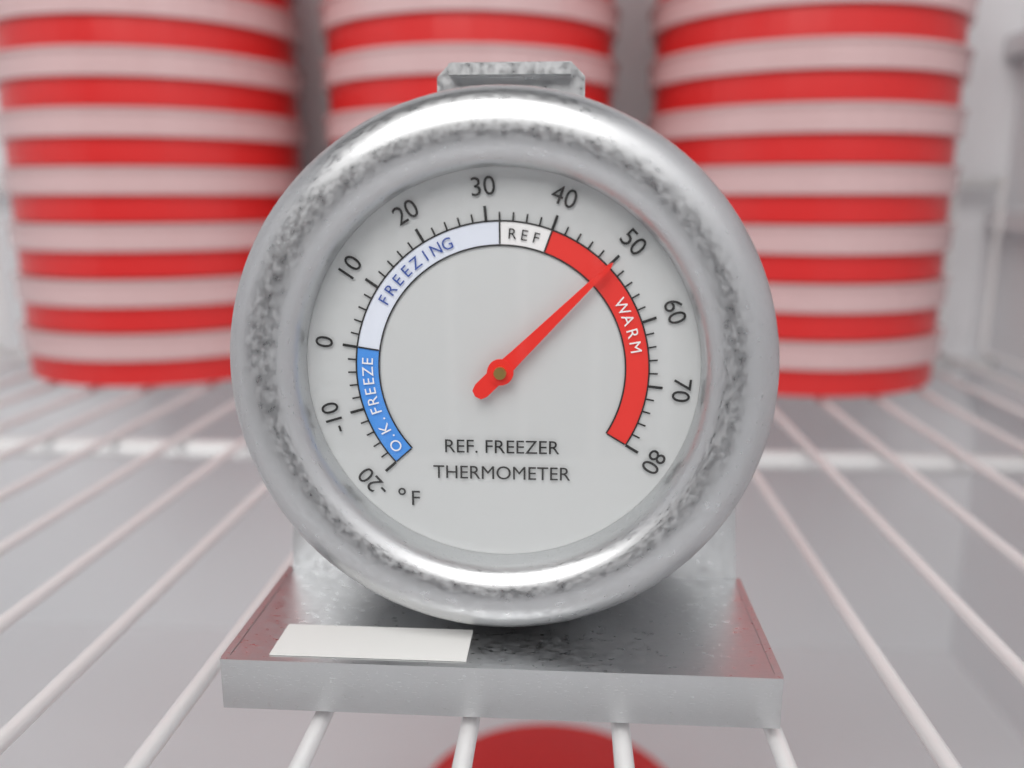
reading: 50 °F
